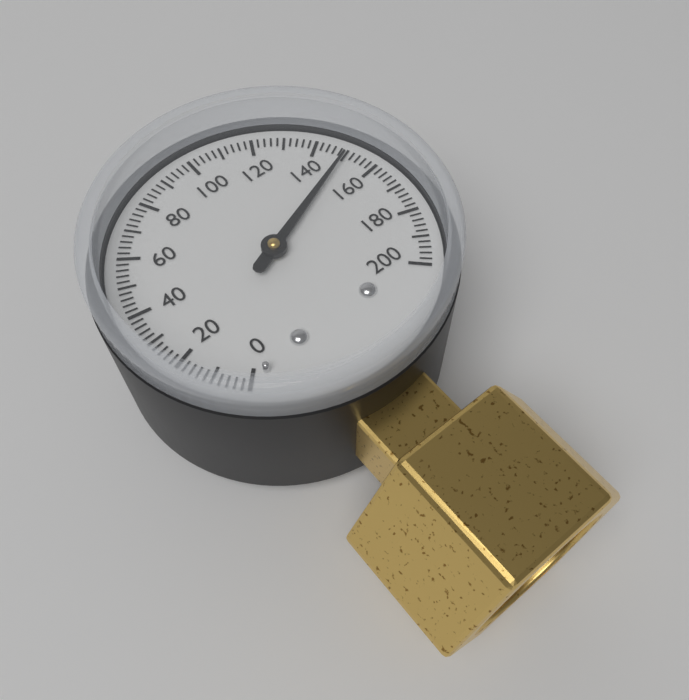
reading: 150 (no unit)
